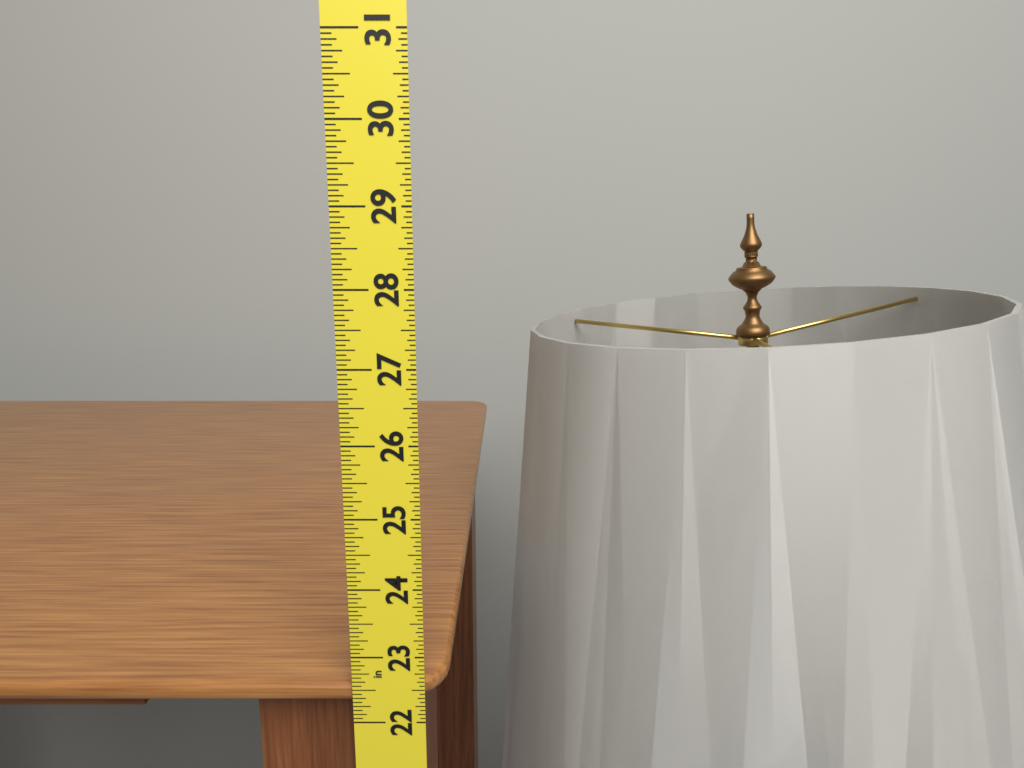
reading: 22.5625 in
